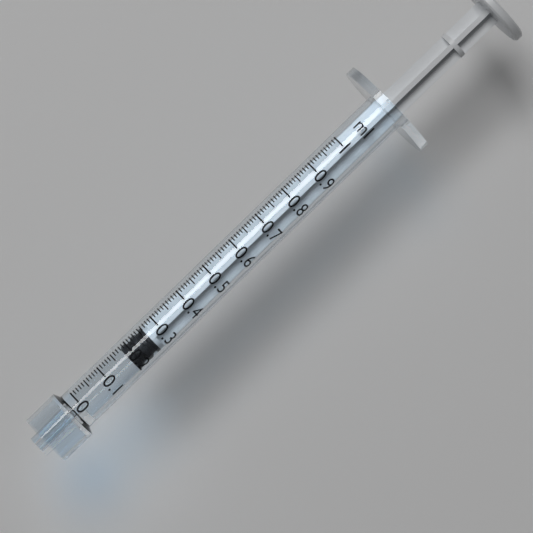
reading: 0.18 ml
